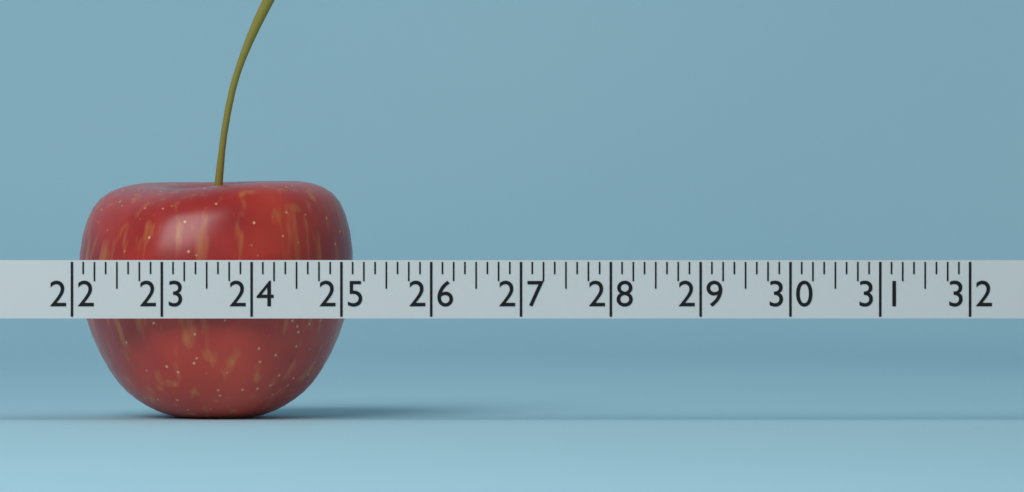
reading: 25.100 (no unit)
